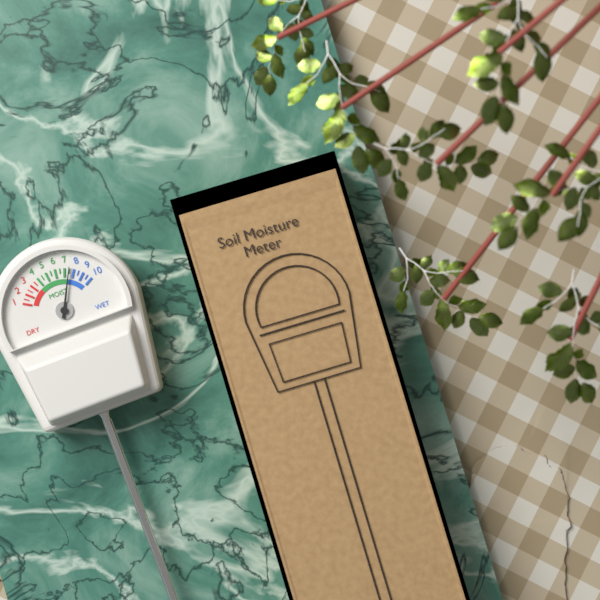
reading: 7.5 (no unit)
